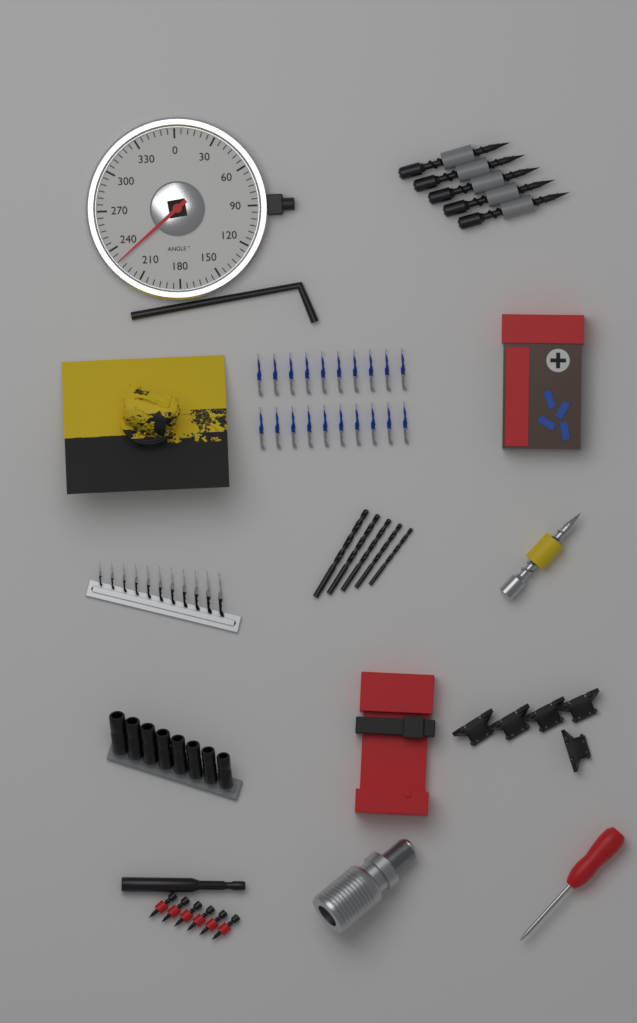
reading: 230 °
